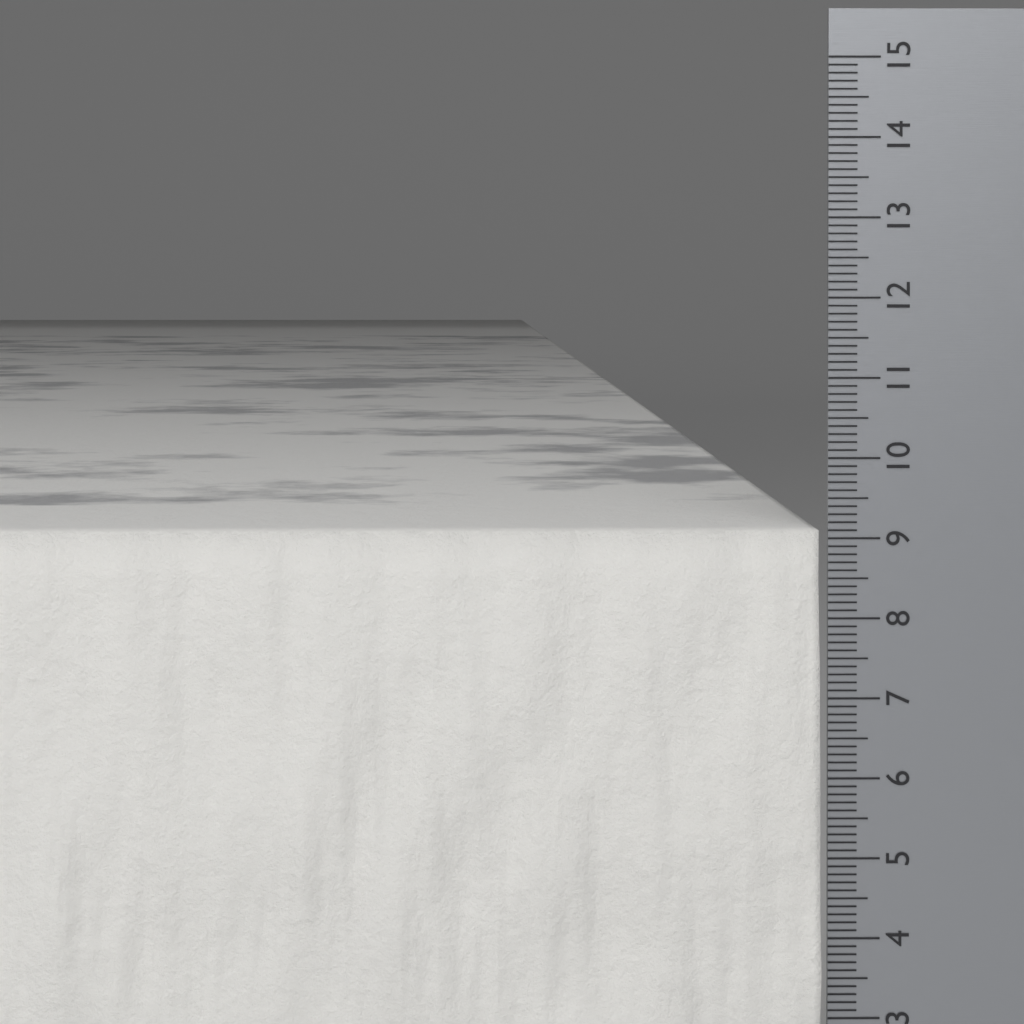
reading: 9.1 cm
